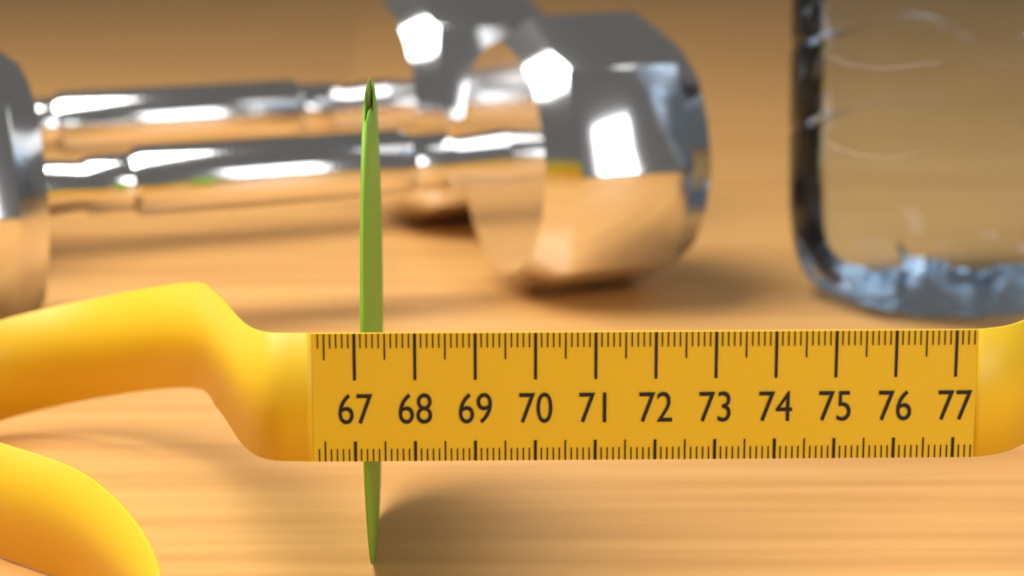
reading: 67.3 (no unit)
